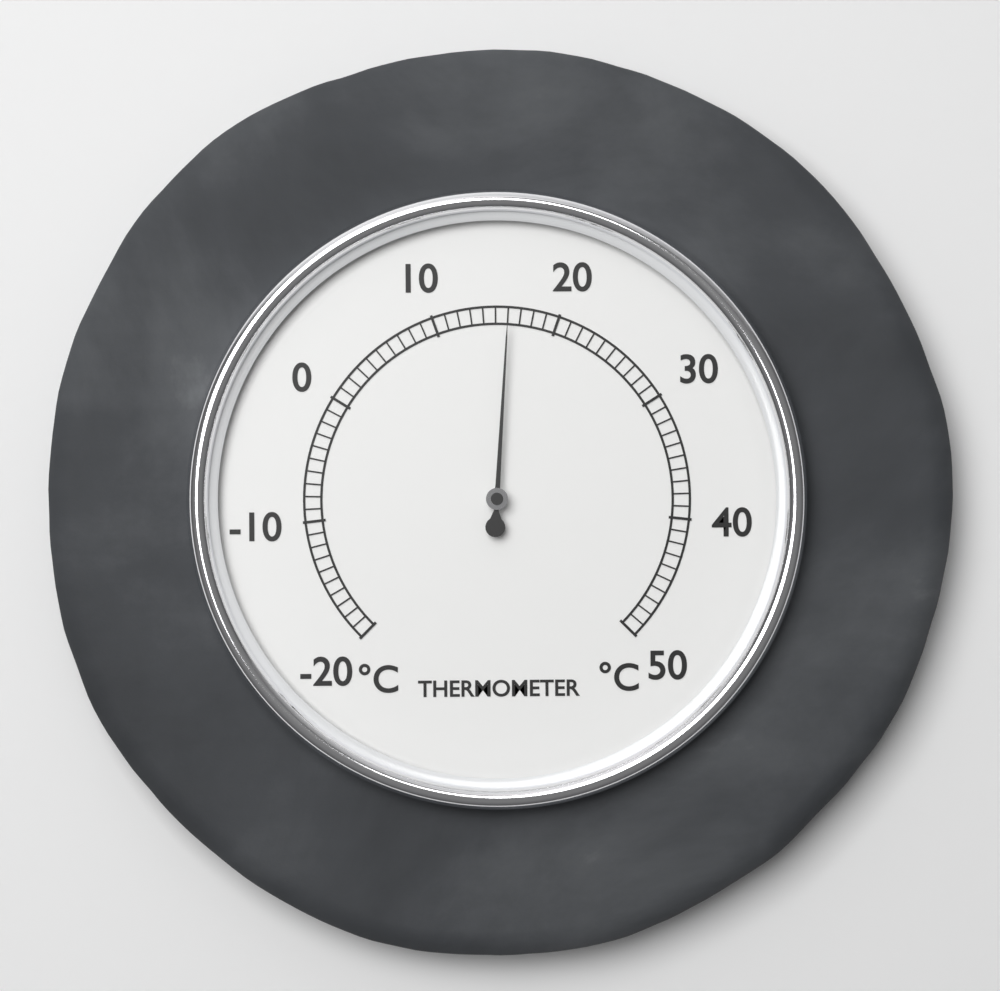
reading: 16 °C
